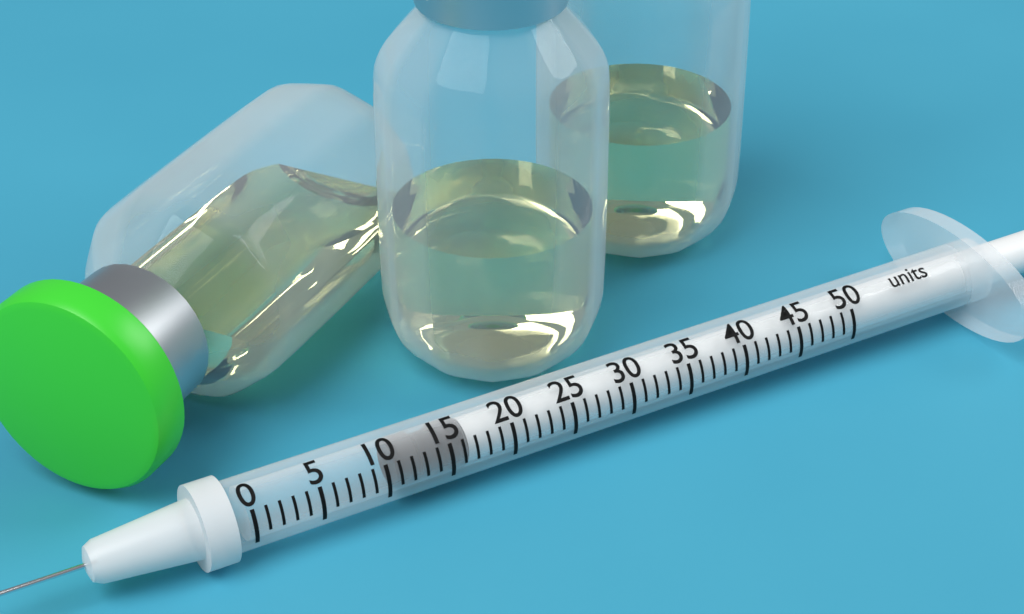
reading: 11 units
